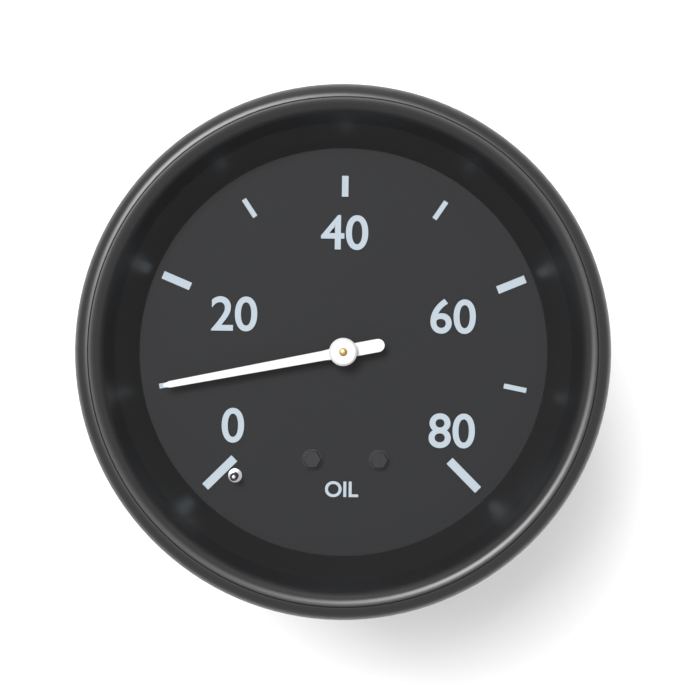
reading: 10 (no unit)
